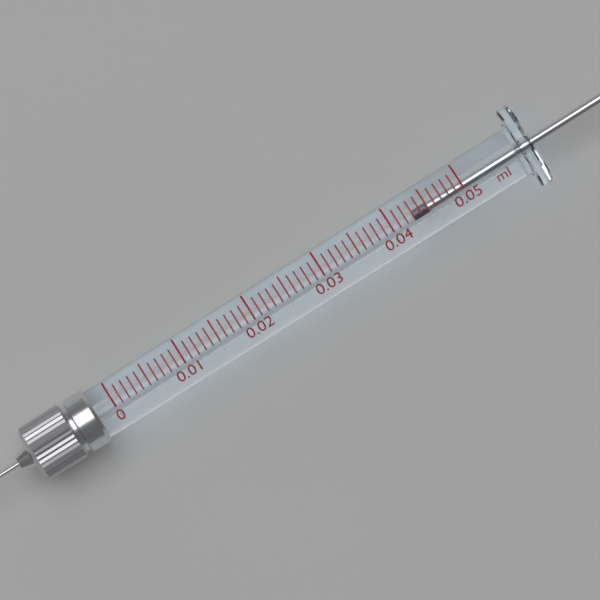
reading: 0.043 ml
